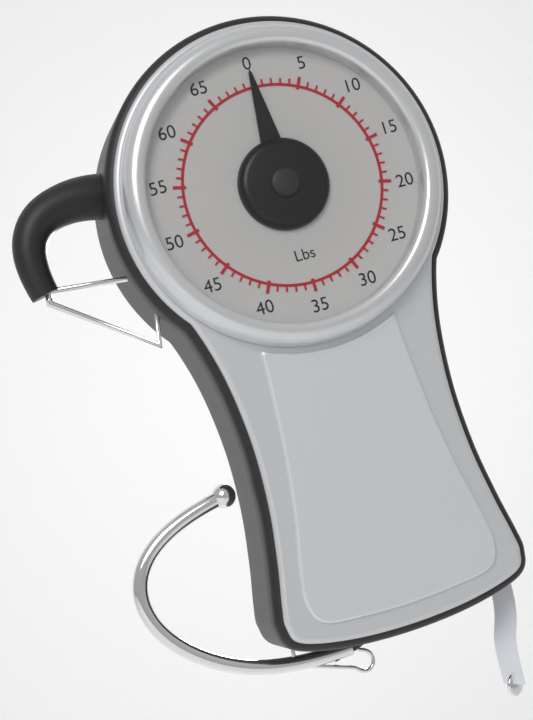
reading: 0 lbs
